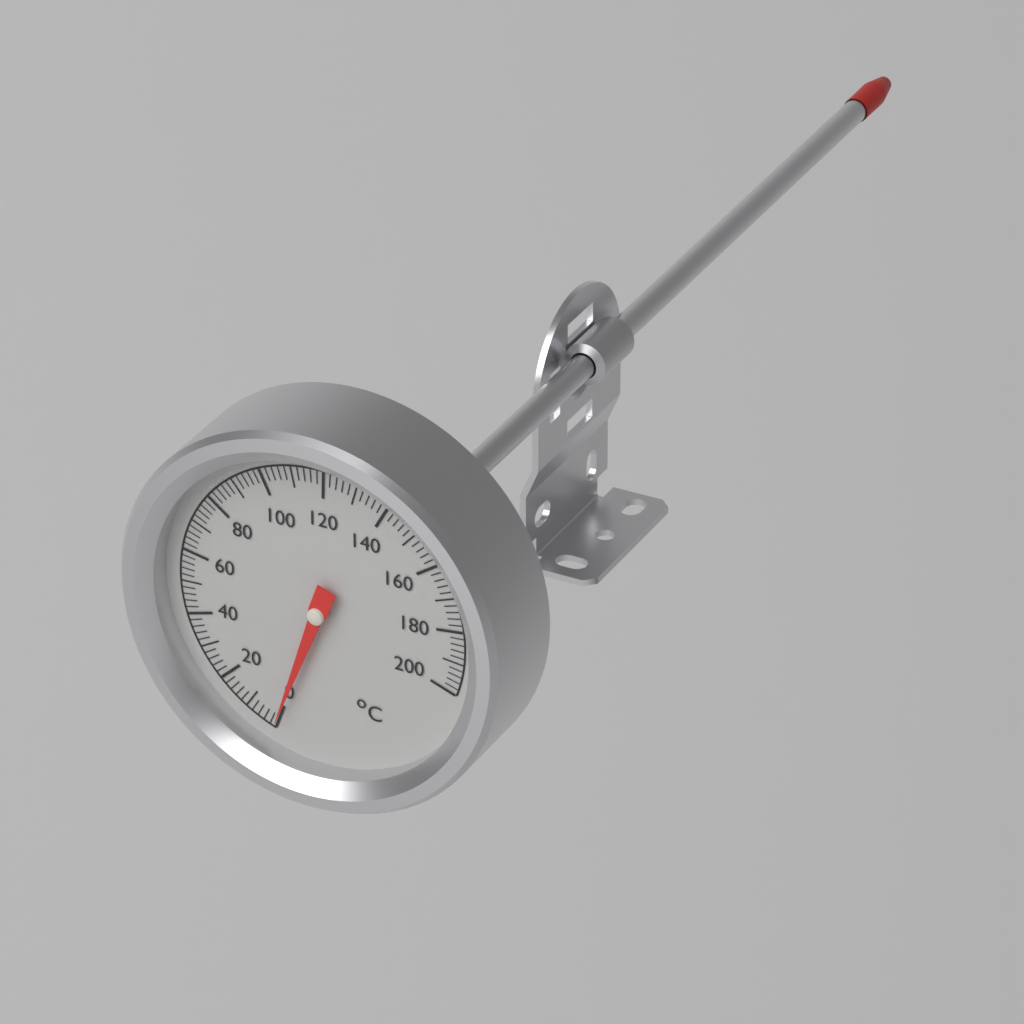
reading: 0 °C
